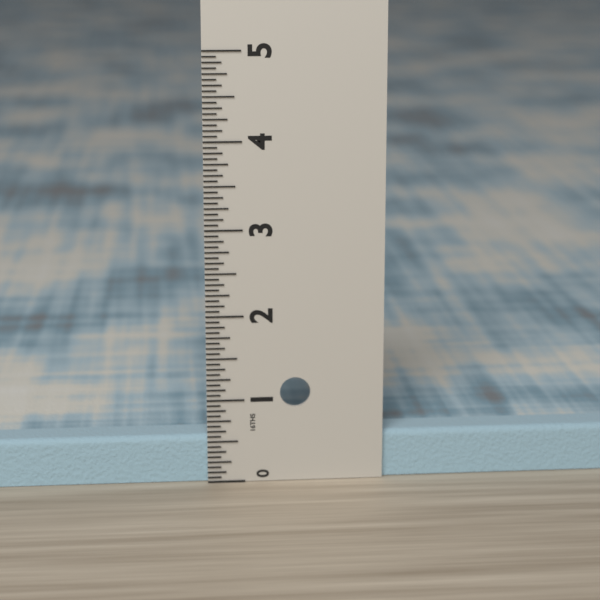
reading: 0.5625 in
